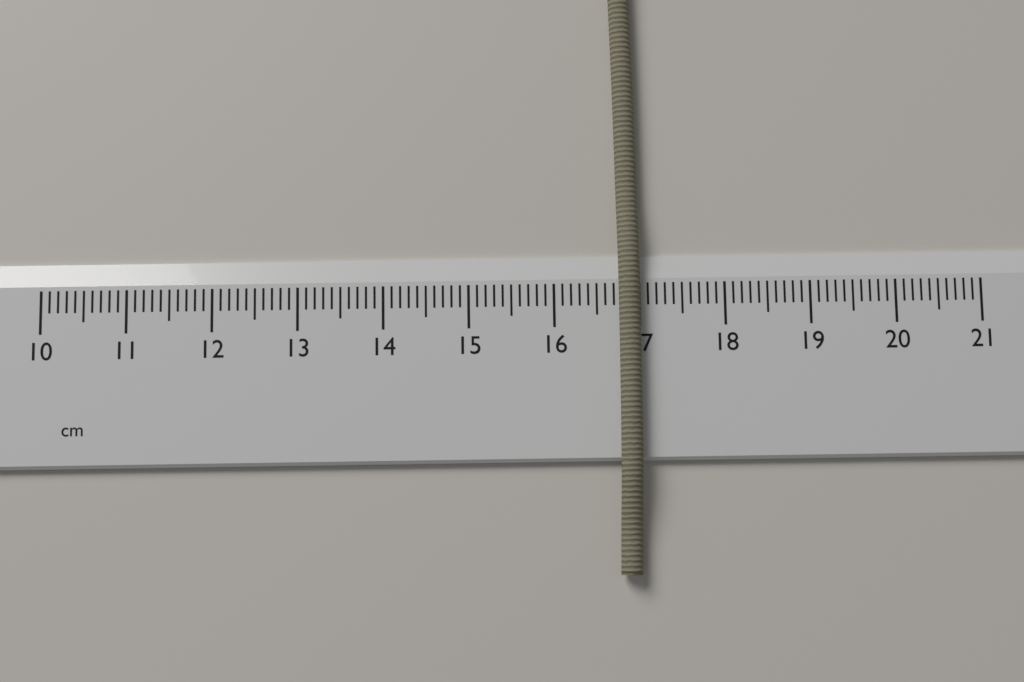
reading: 17.0 cm
